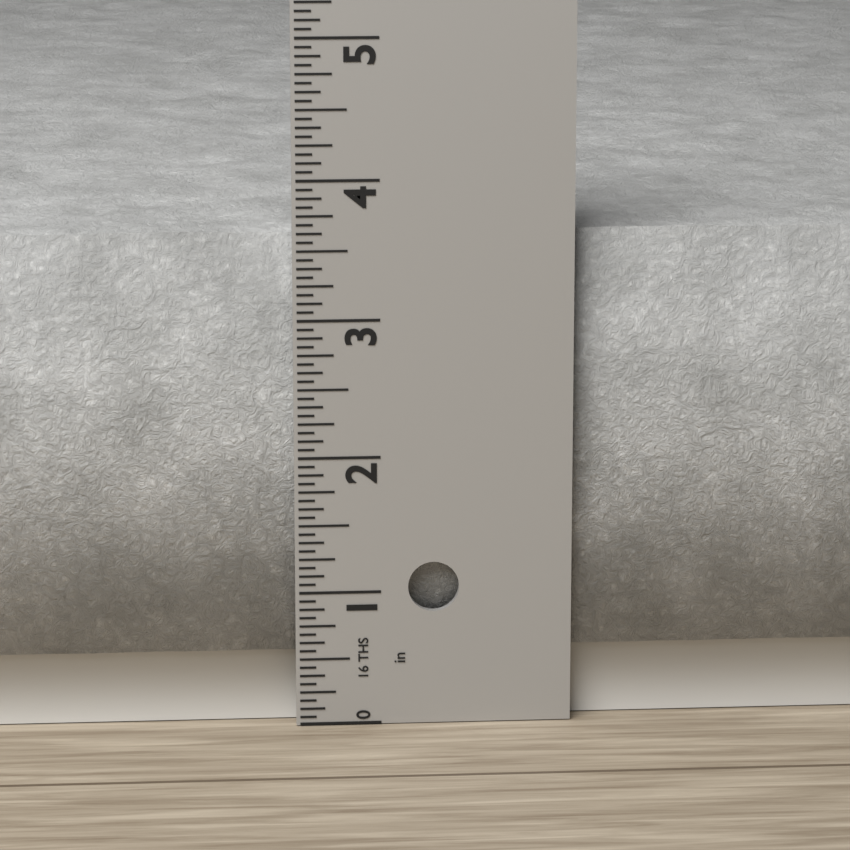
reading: 3.6250 in
